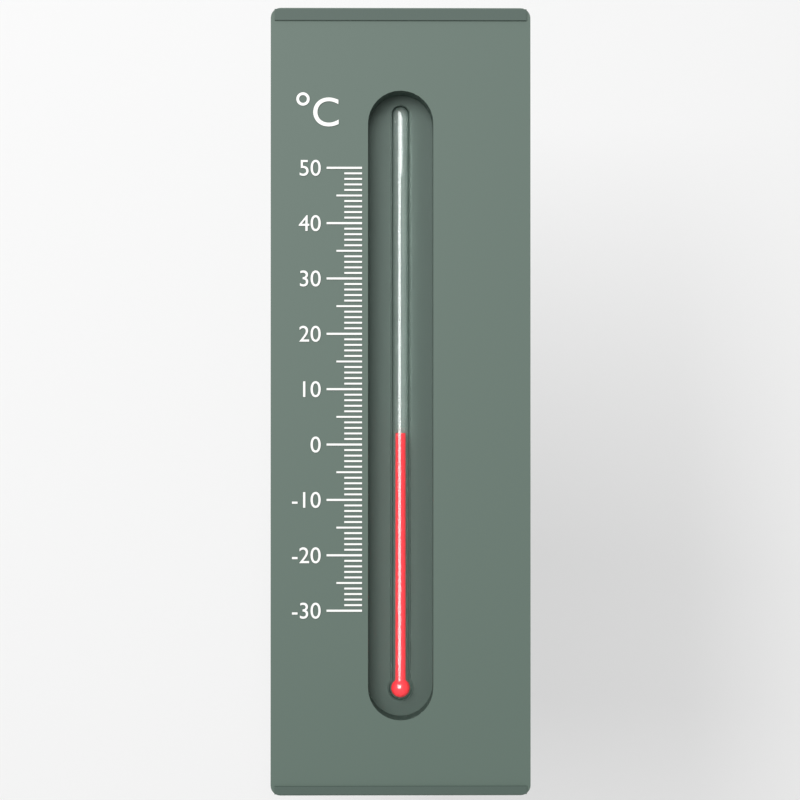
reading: 2 °C
